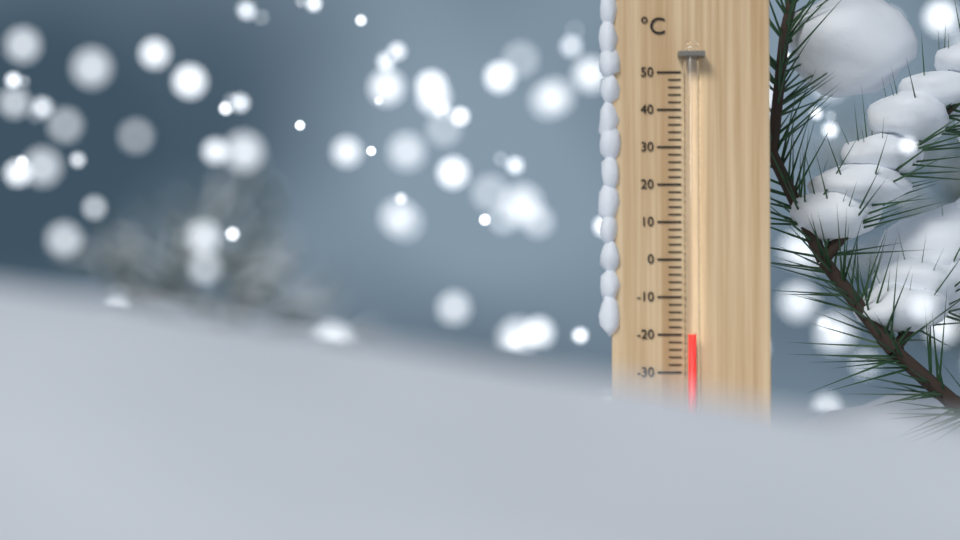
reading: -20 °C
